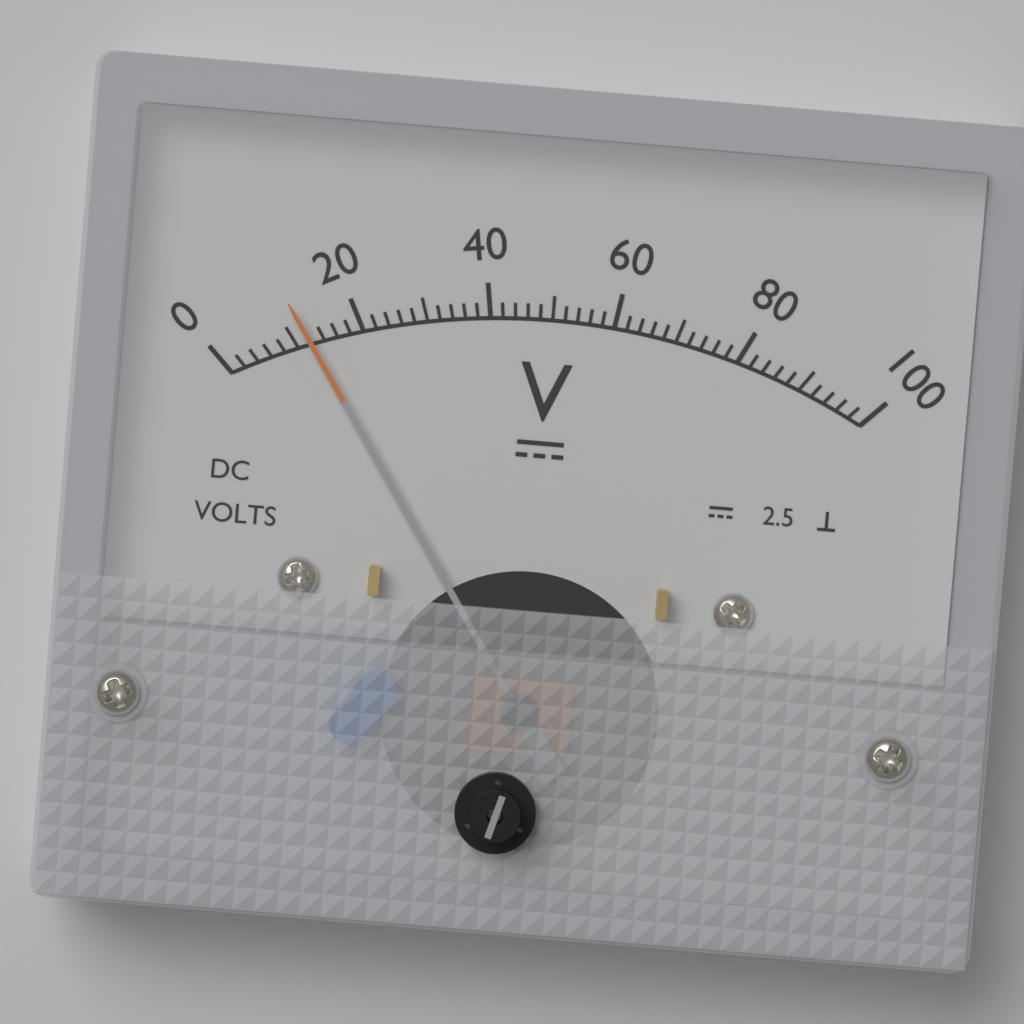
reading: 12 V
